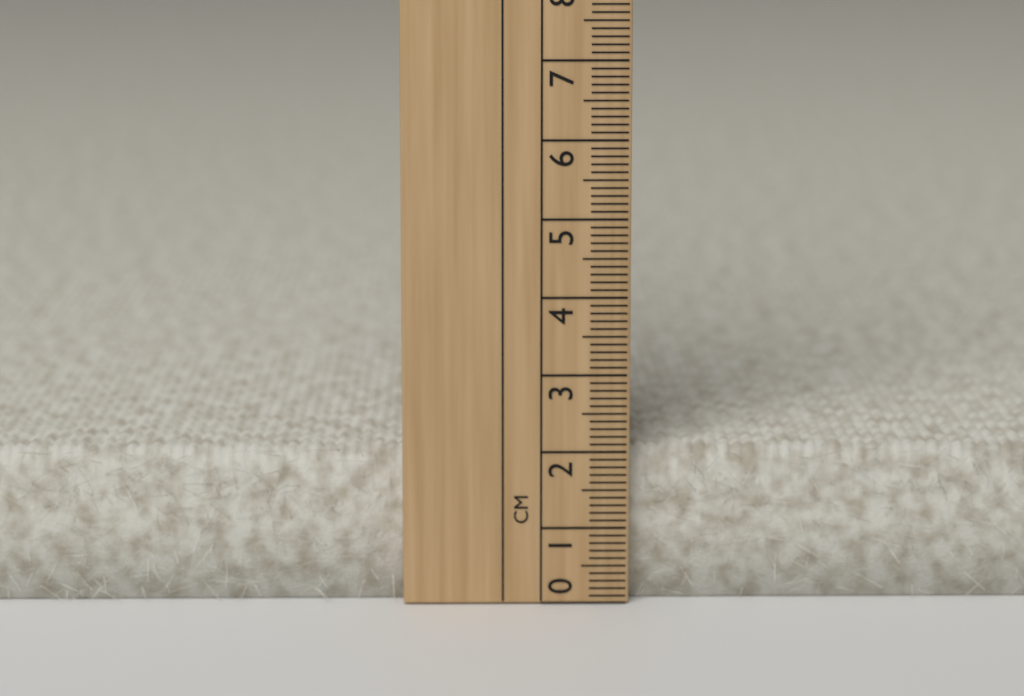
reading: 2.0 cm
